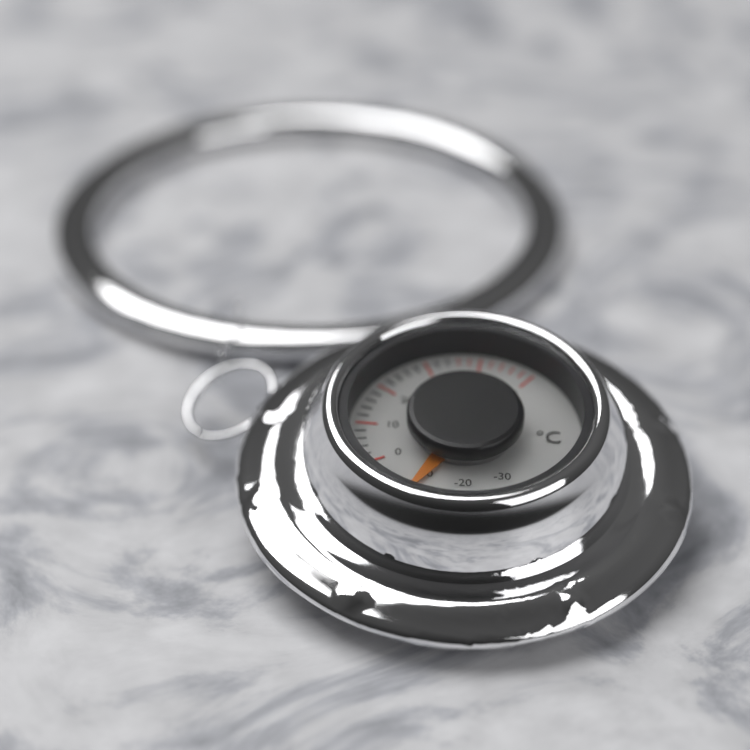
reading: -10 °C
